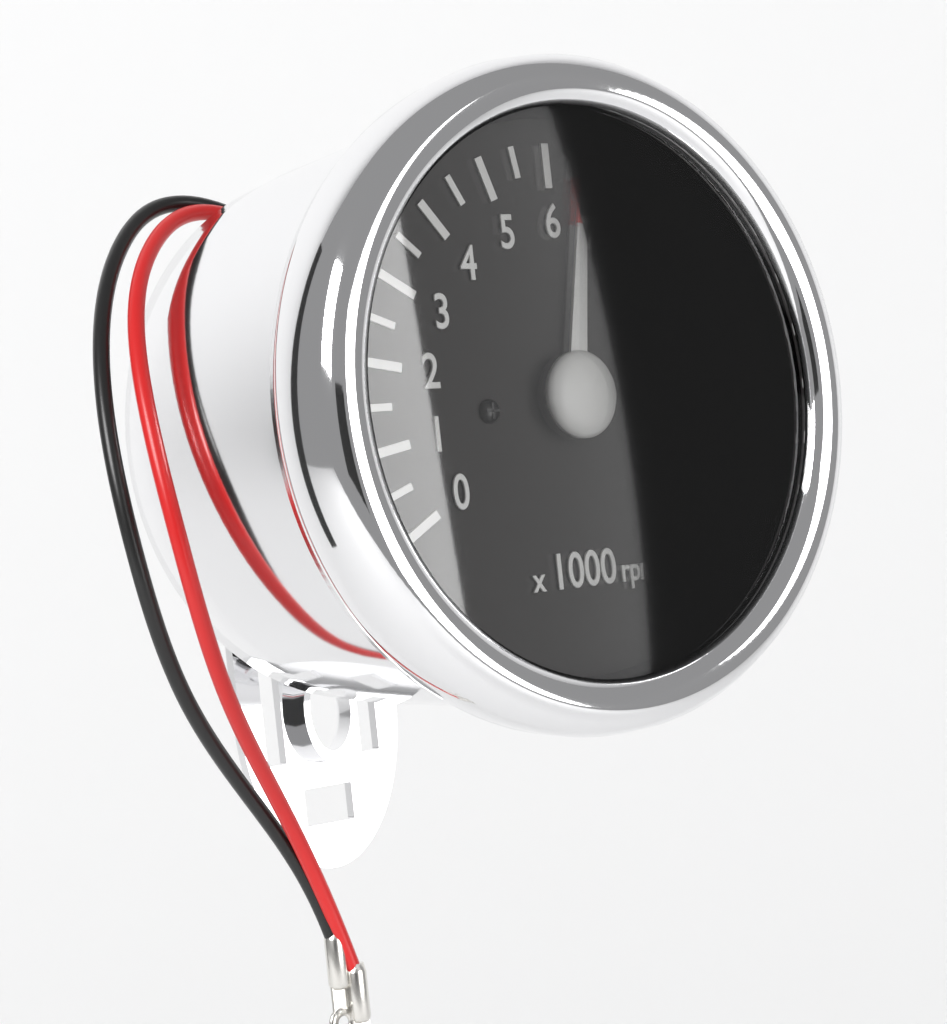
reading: 6.5 x1000 rpm
